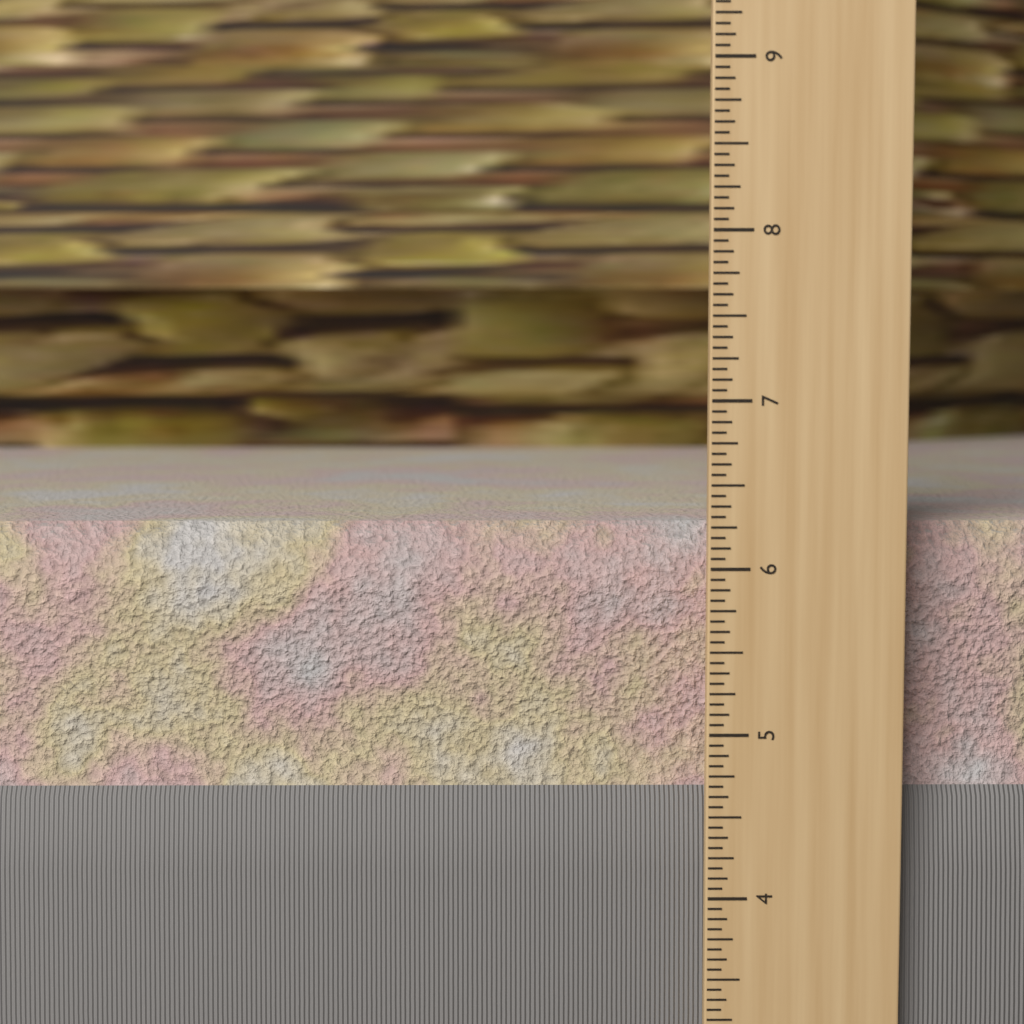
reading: 6.2500 in
